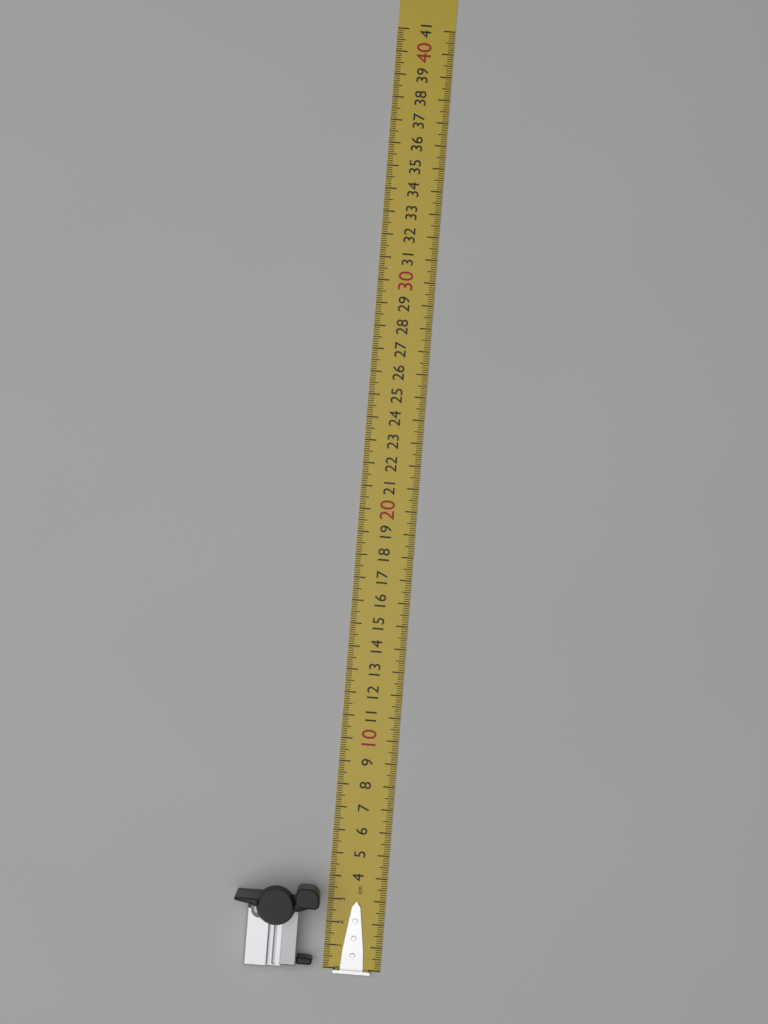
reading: 3.7 cm
